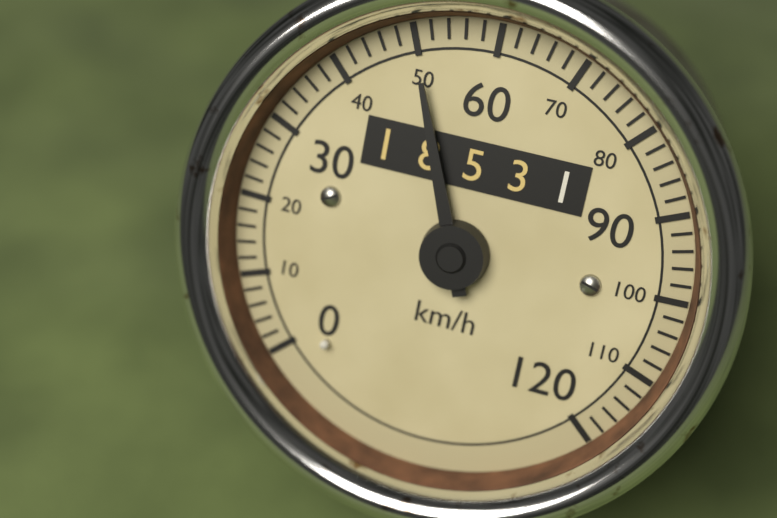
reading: 50 km/h
